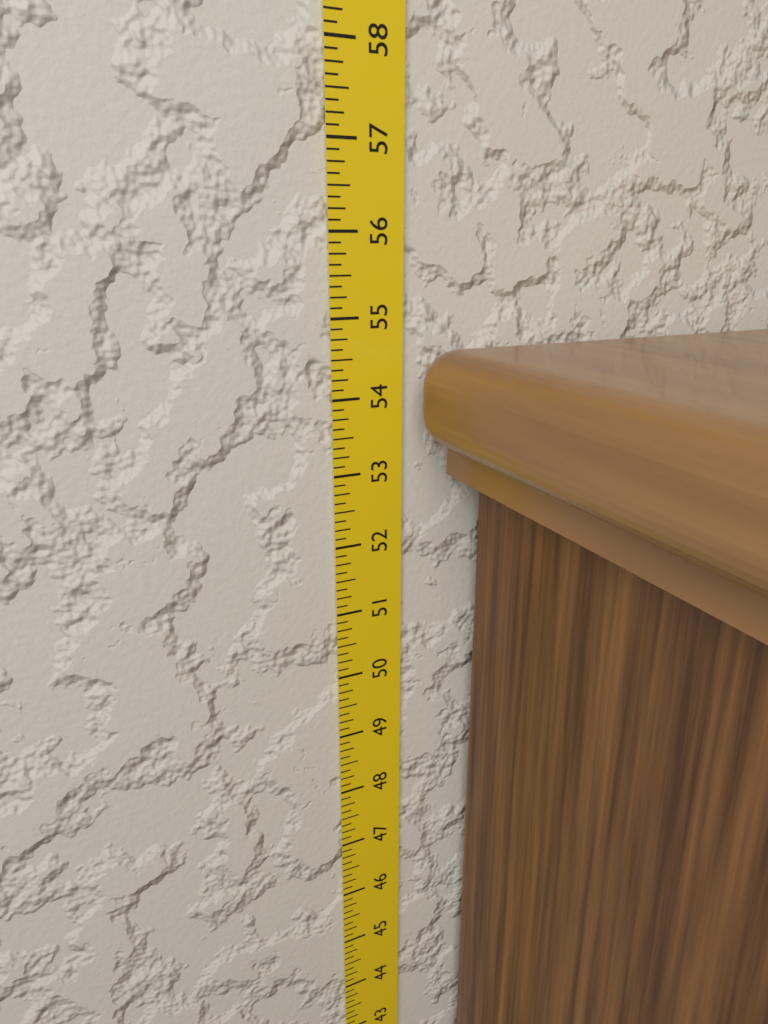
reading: 54.625 in
